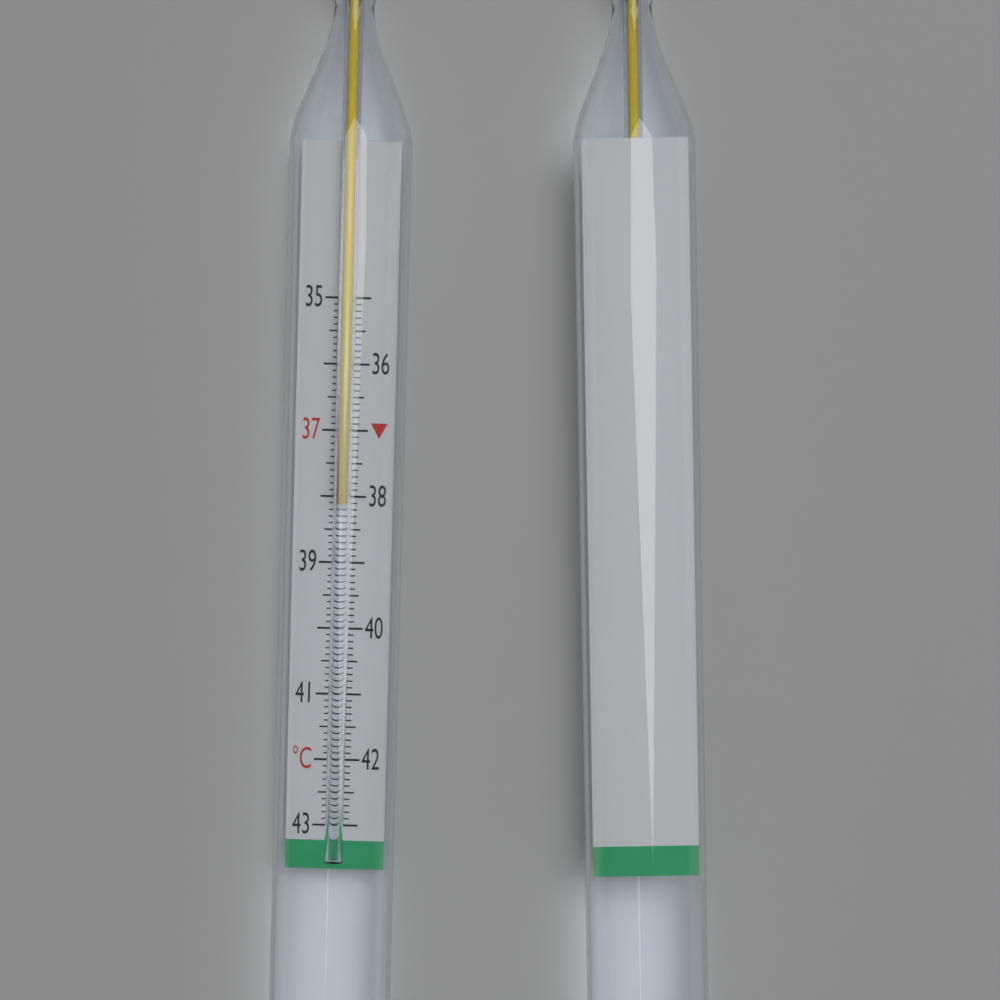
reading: 38.1 °C
